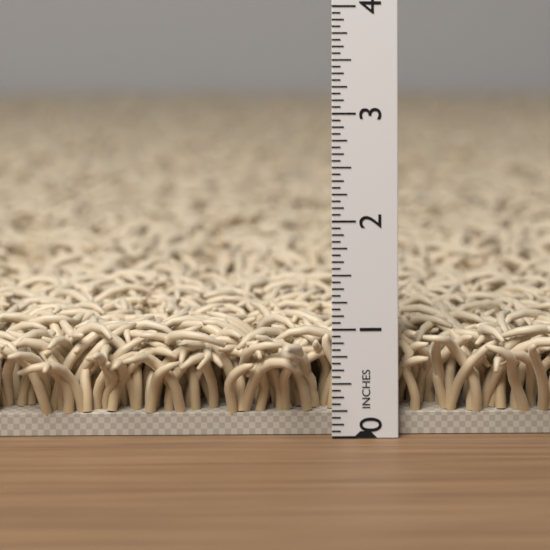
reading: 1.0000 in
